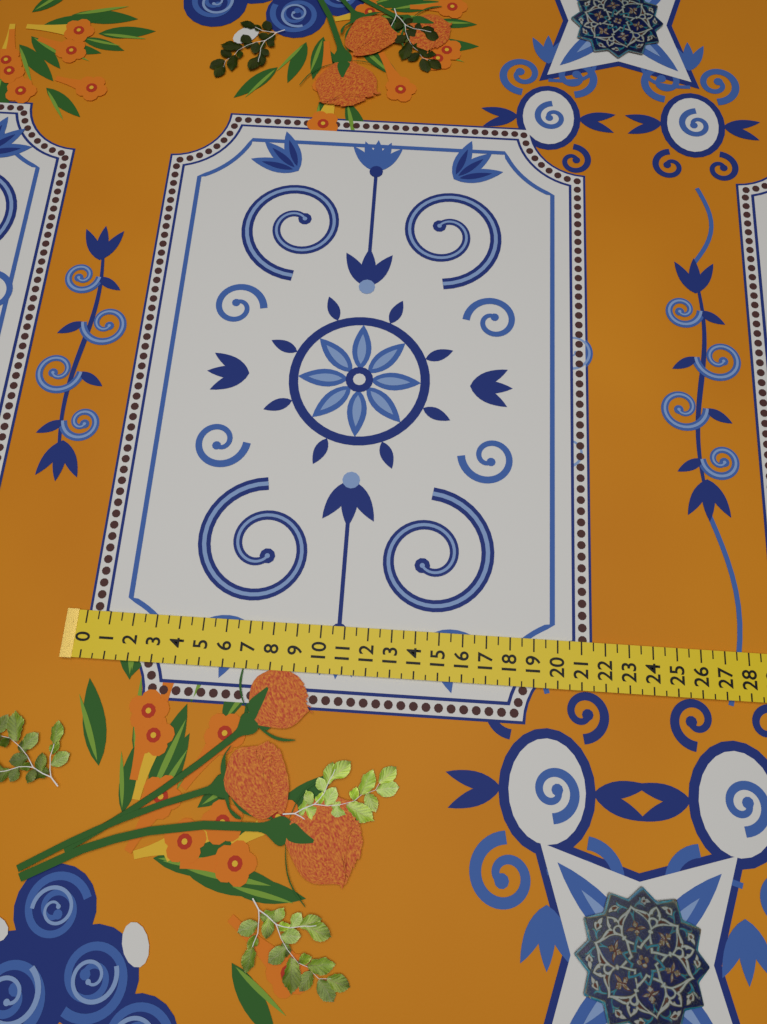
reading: 21.5 (no unit)
